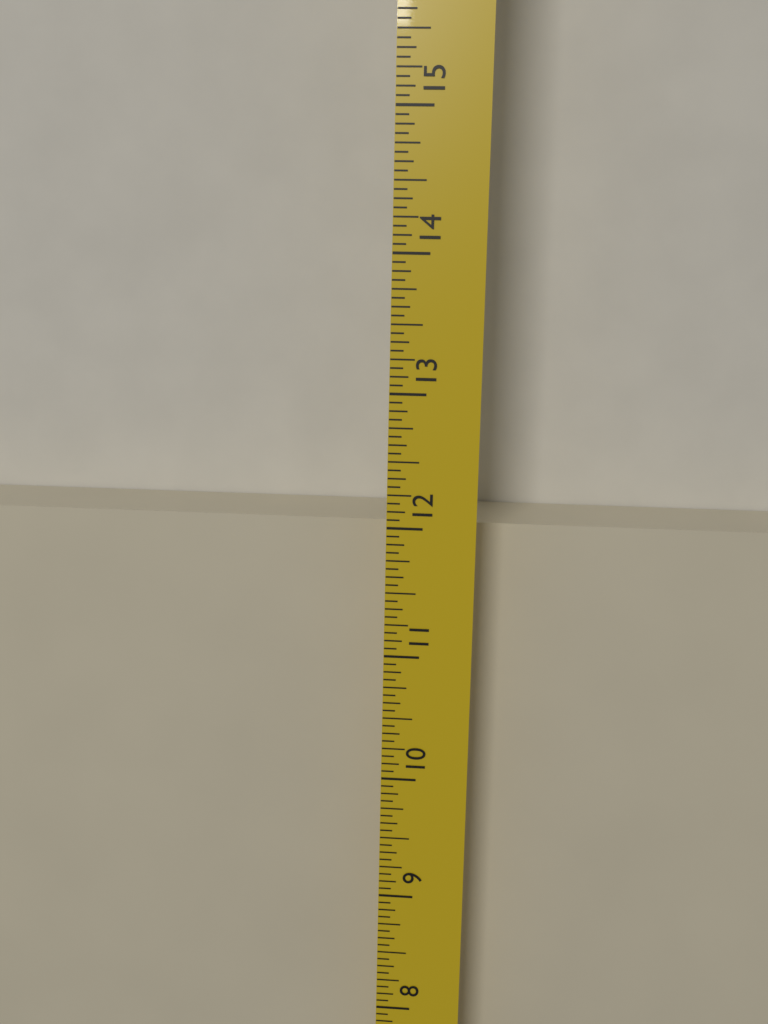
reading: 11.9375 in
